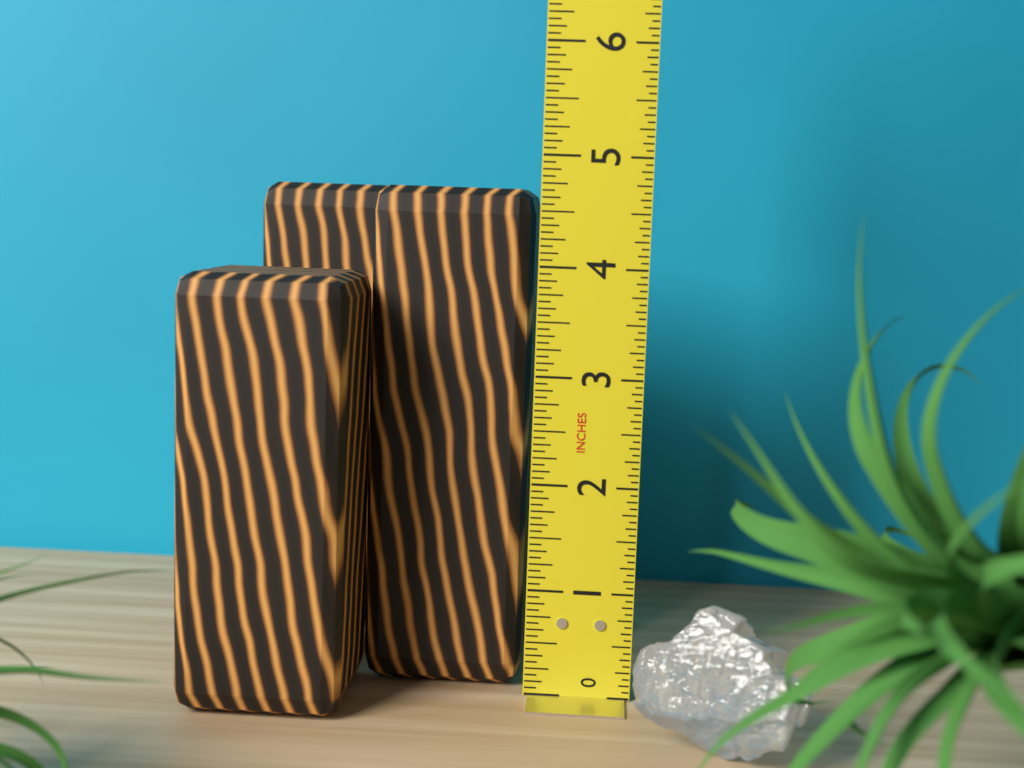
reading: 4.6875 in
